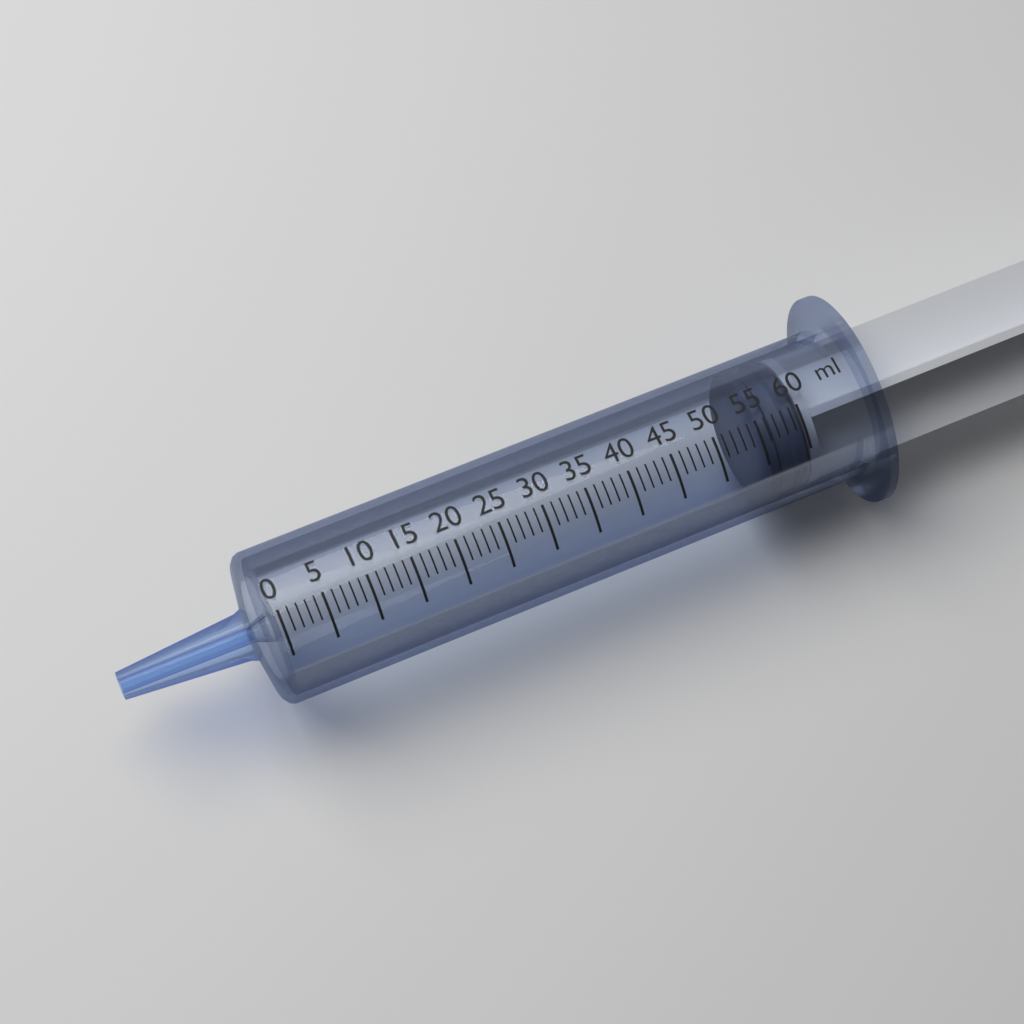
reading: 55 ml
